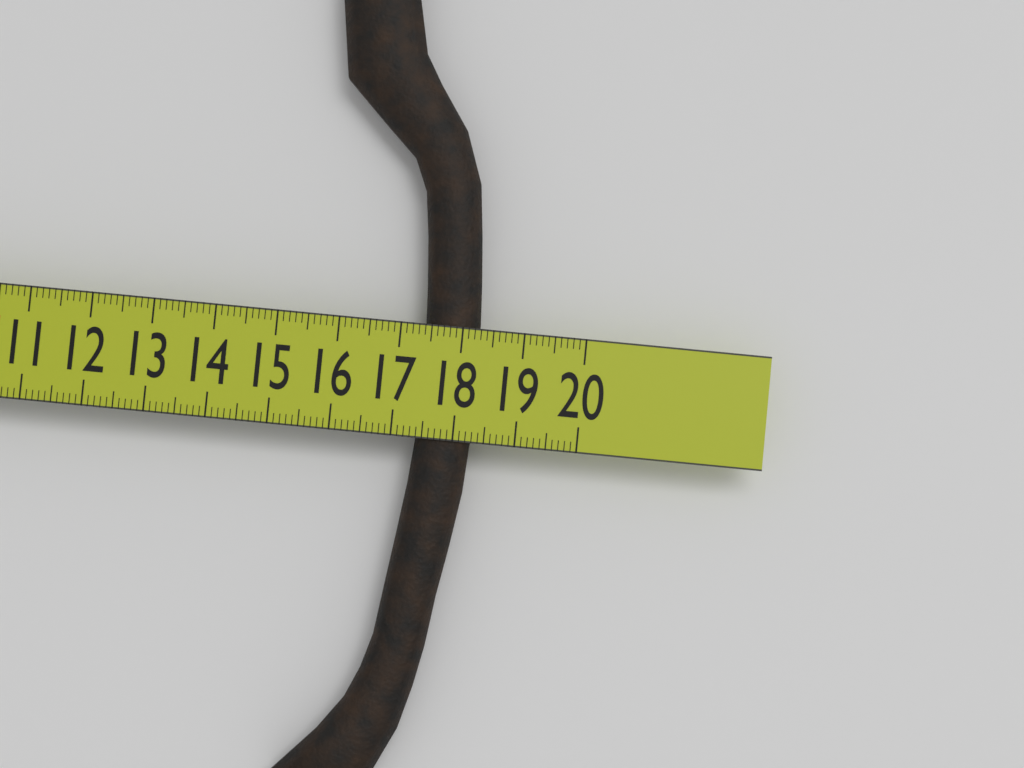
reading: 18.3 cm
